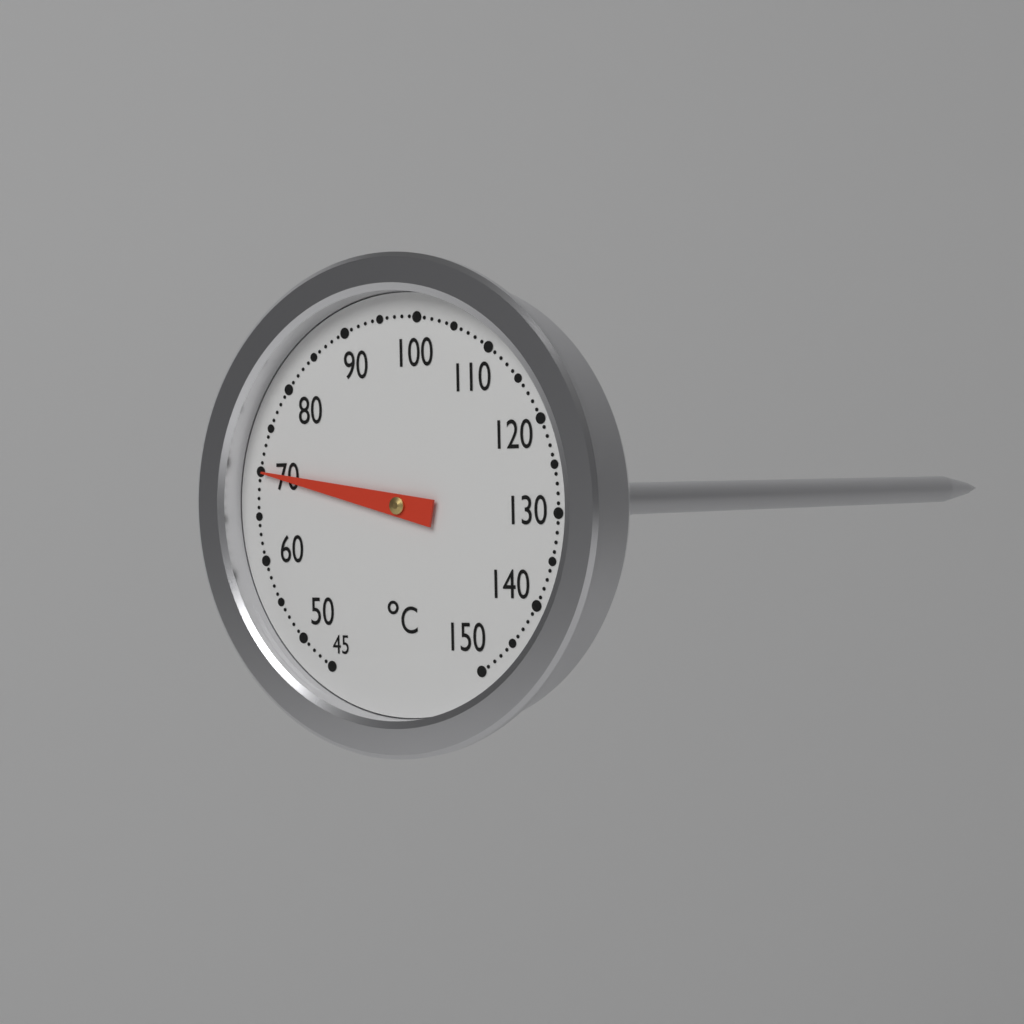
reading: 70 °C
